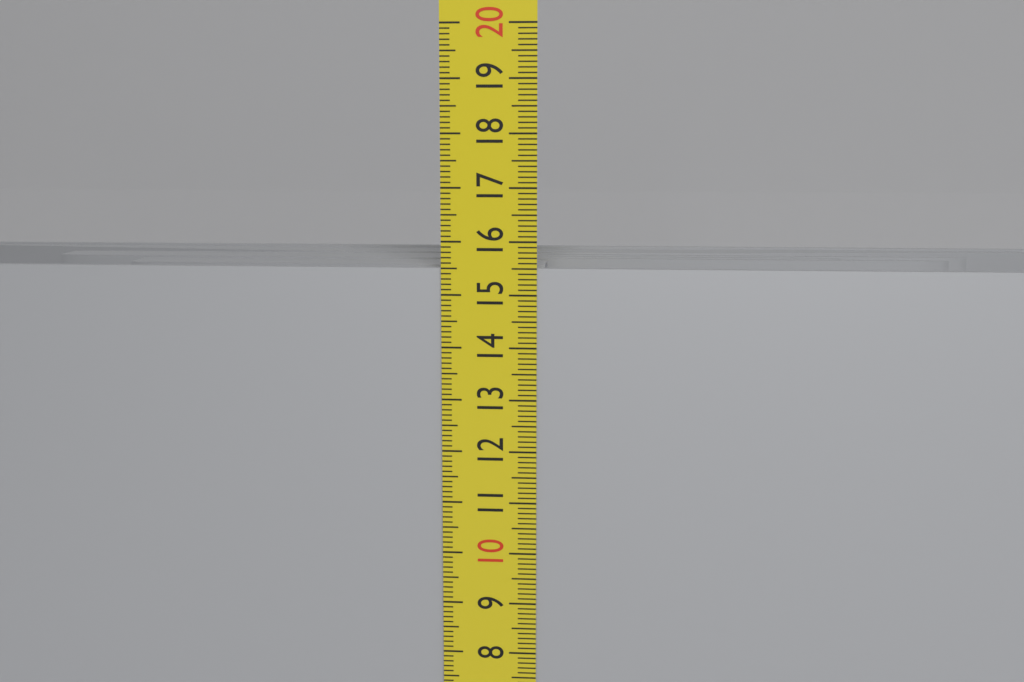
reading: 15.5 cm
